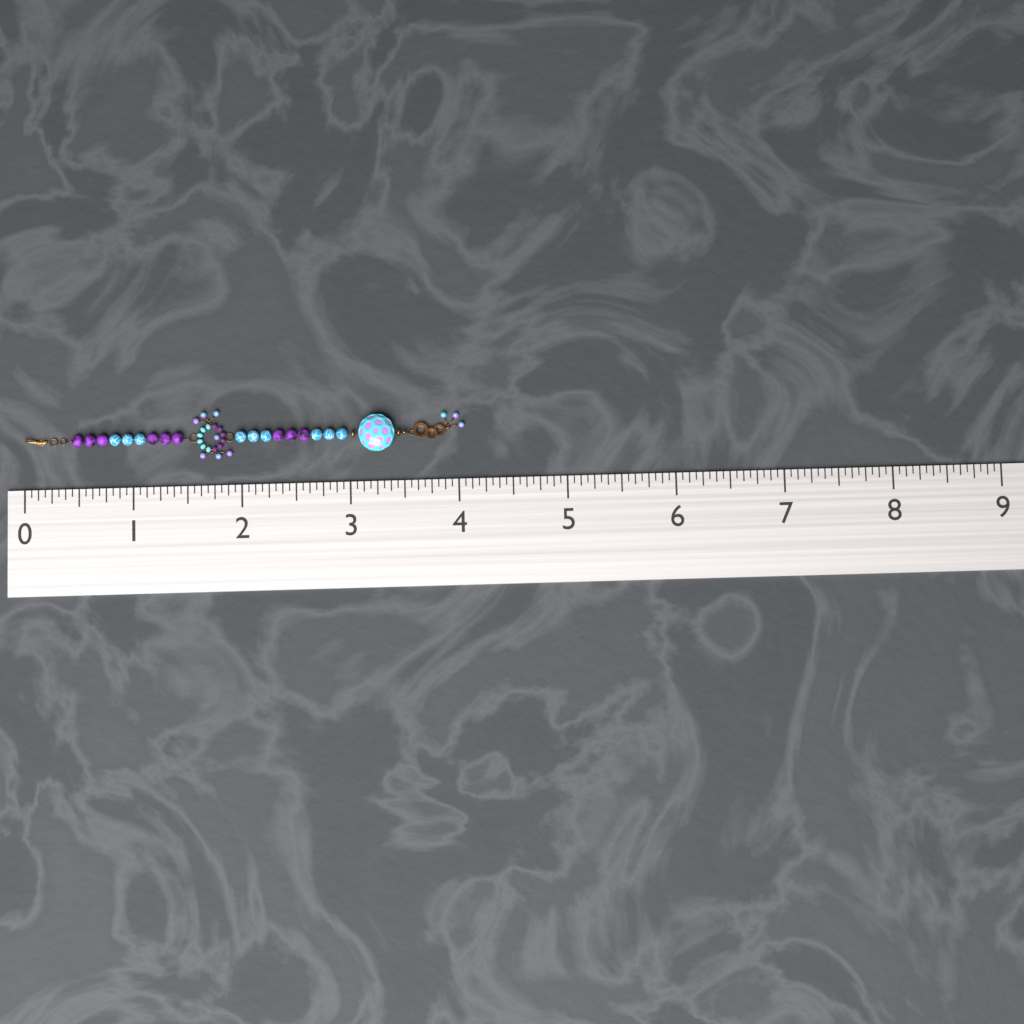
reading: 4.0625 (no unit)
